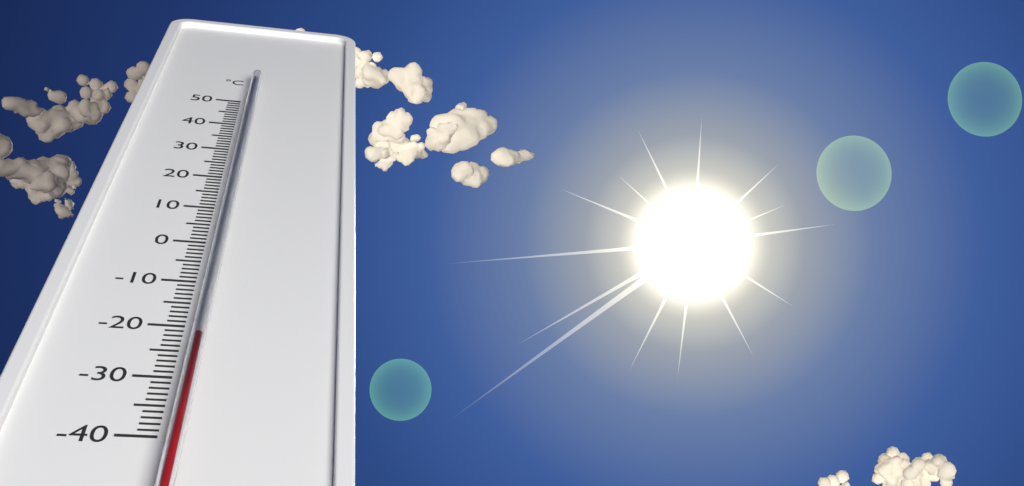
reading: -24 °C
